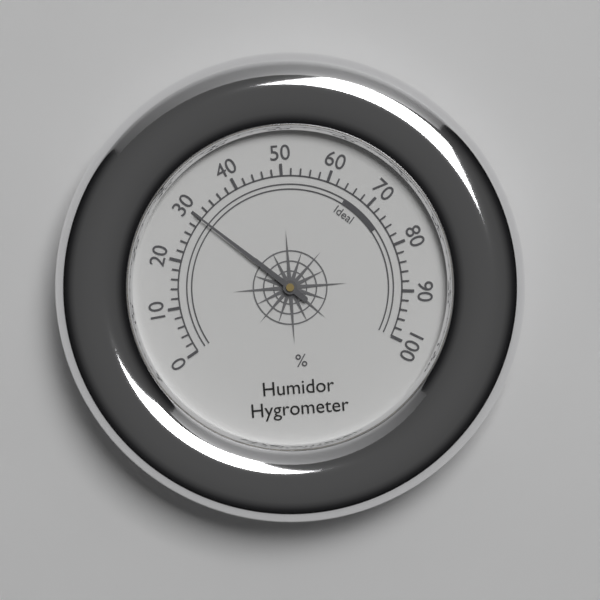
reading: 30 %
